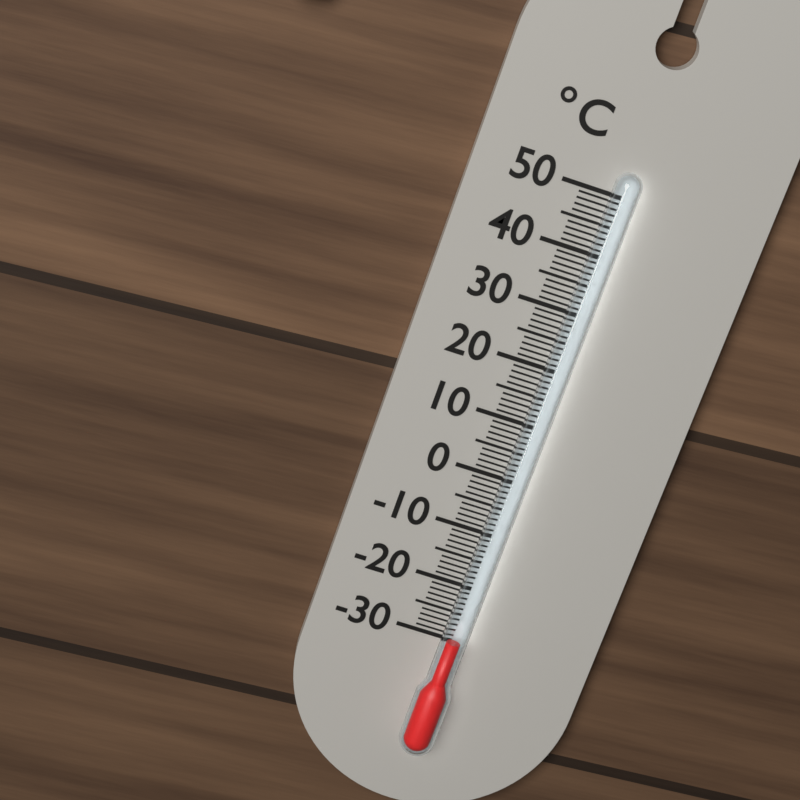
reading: -29 °C
